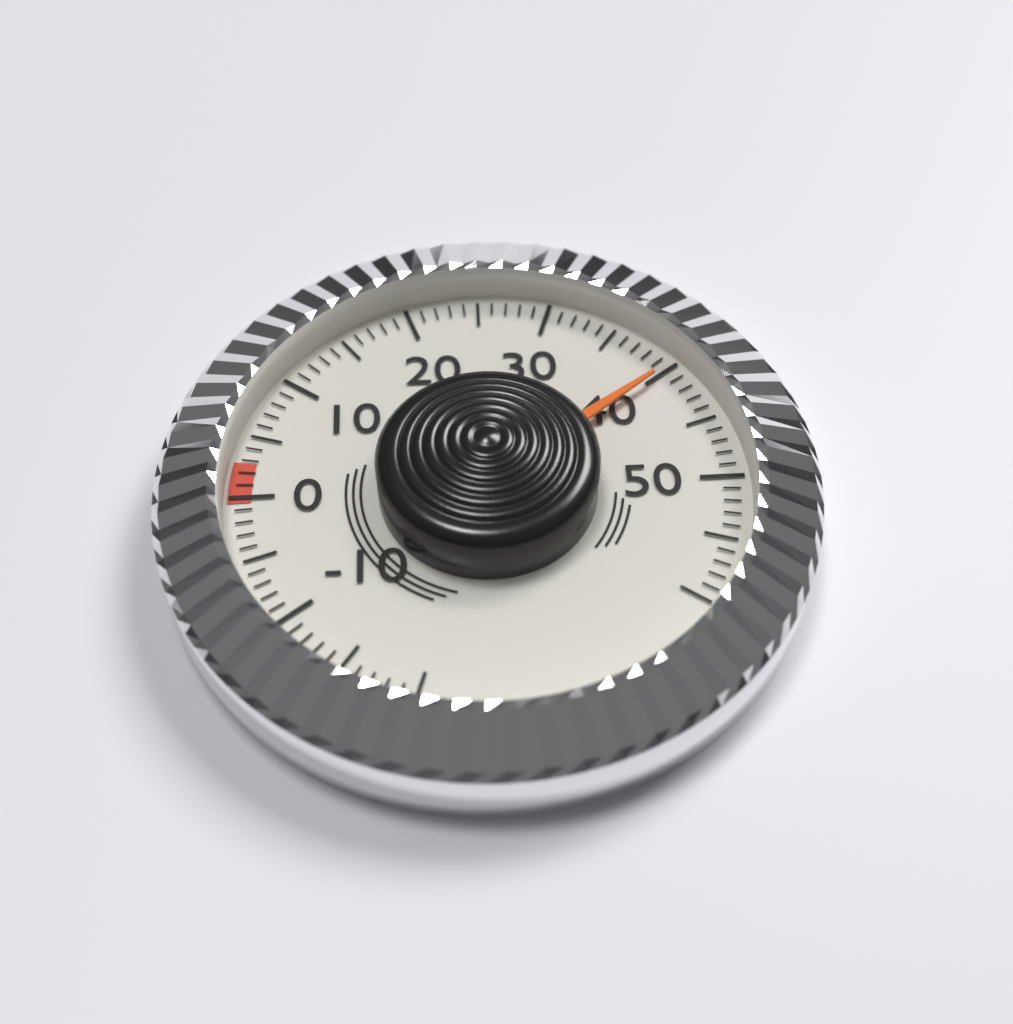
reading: 40 (no unit)
